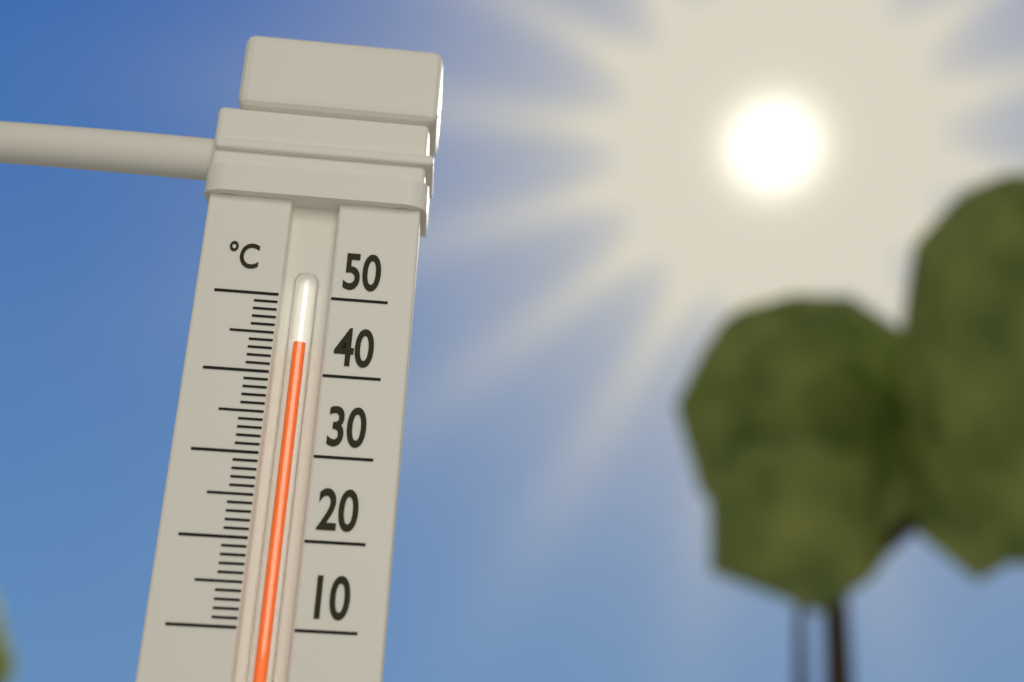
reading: 44 °C
